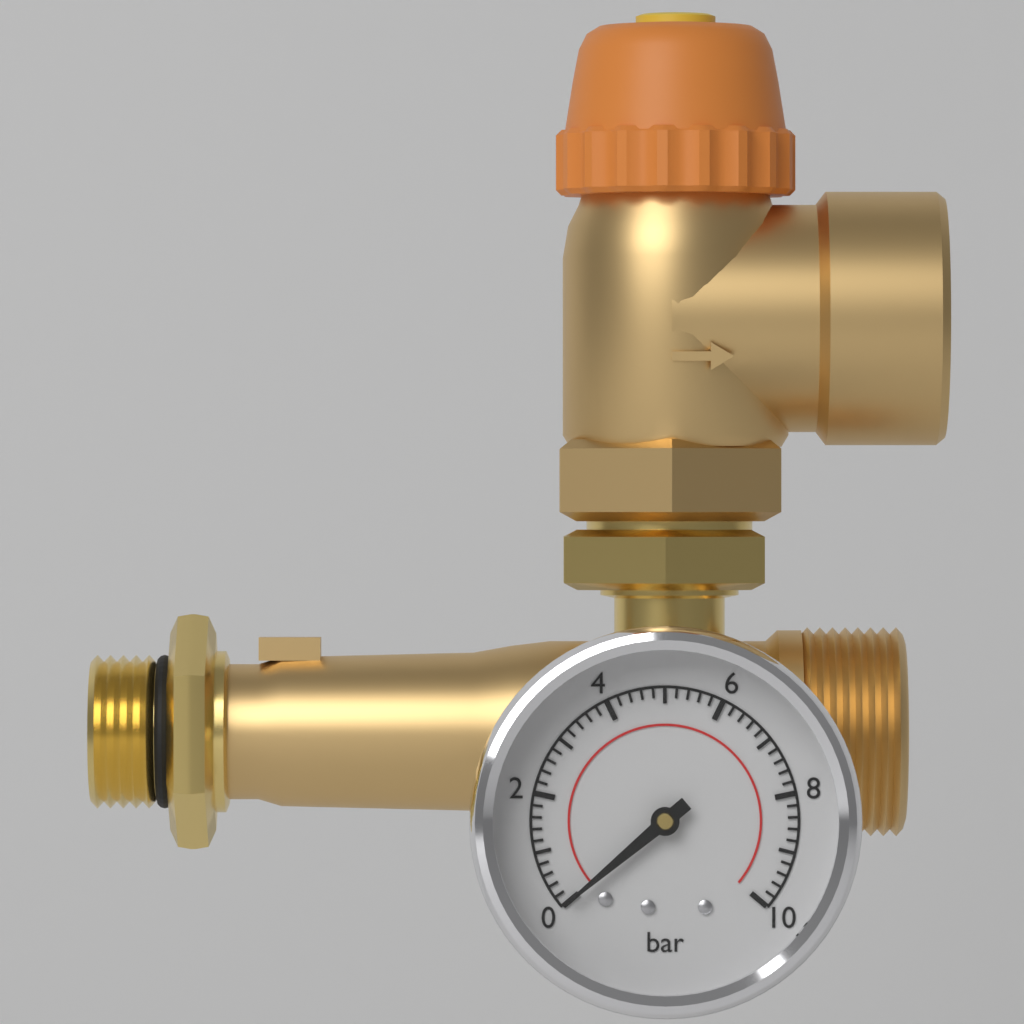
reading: 0.0 bar
